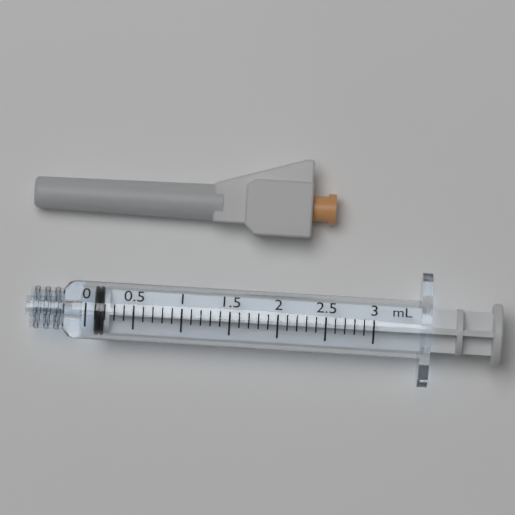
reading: 0.1 ml
